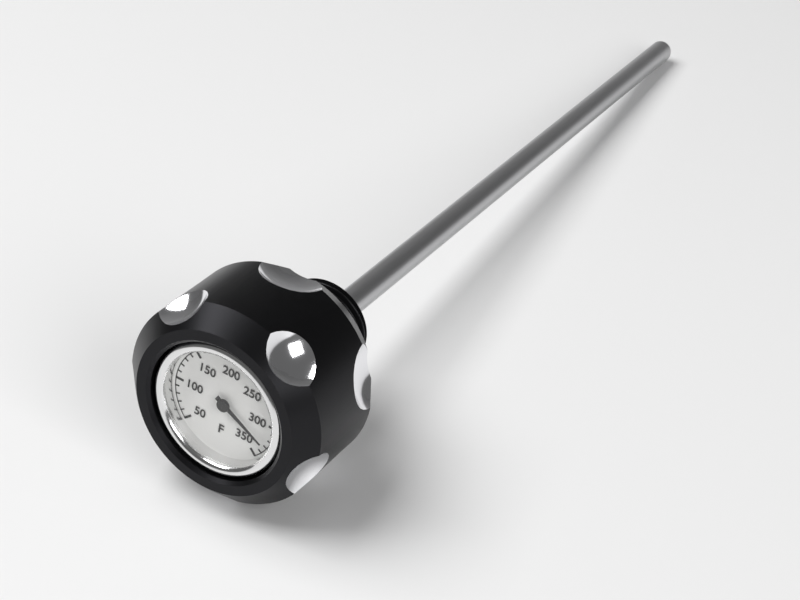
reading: 330 °F
